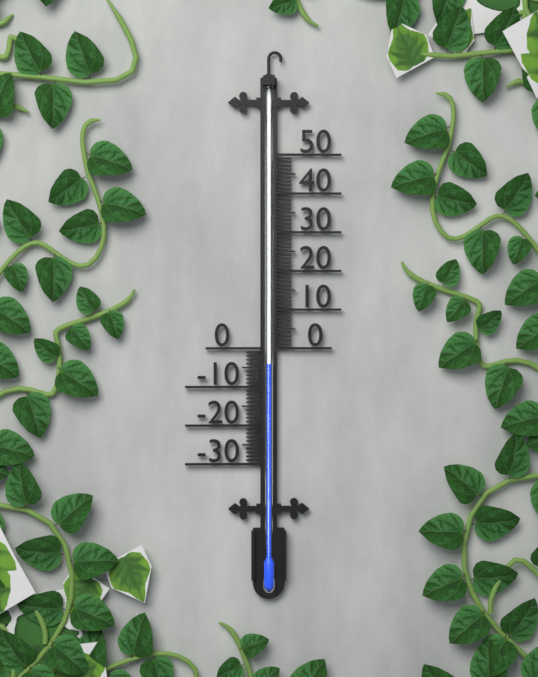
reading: -4 (no unit)
